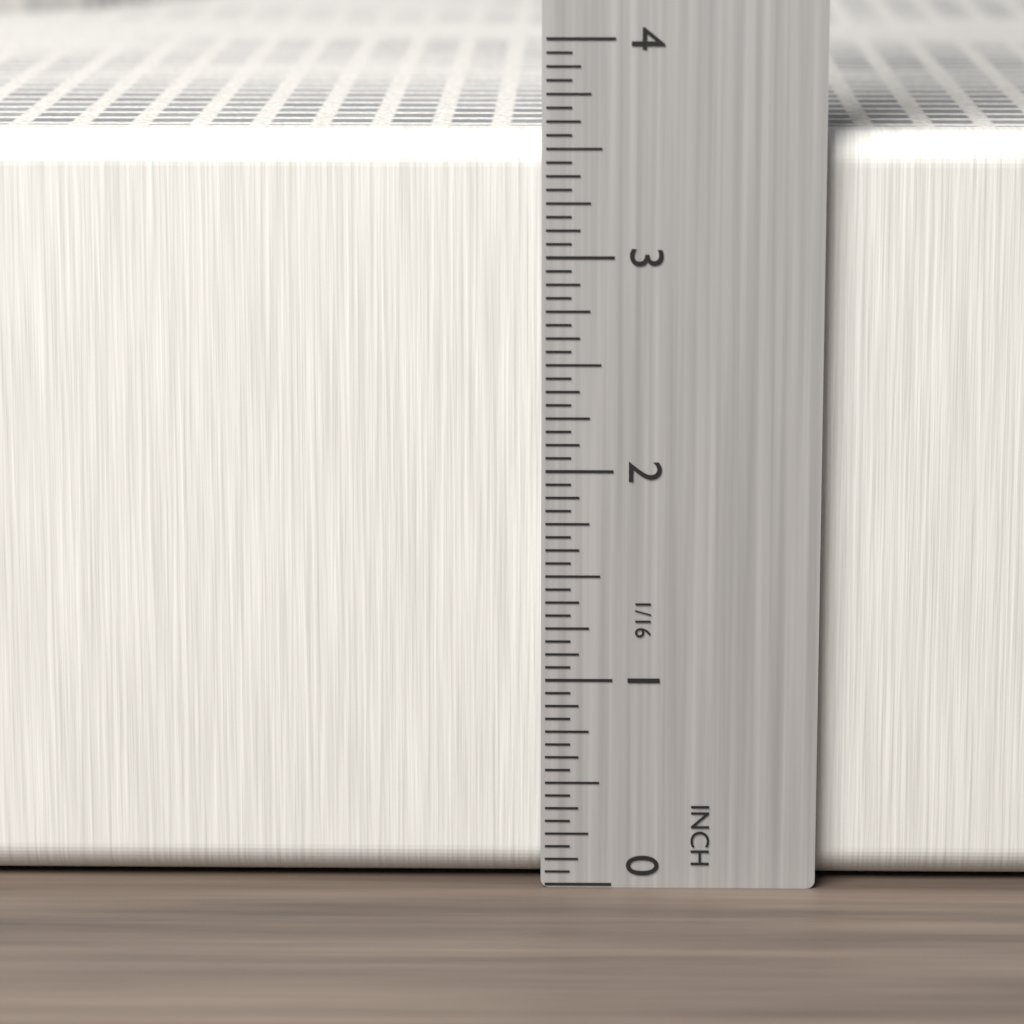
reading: 3.5625 in
